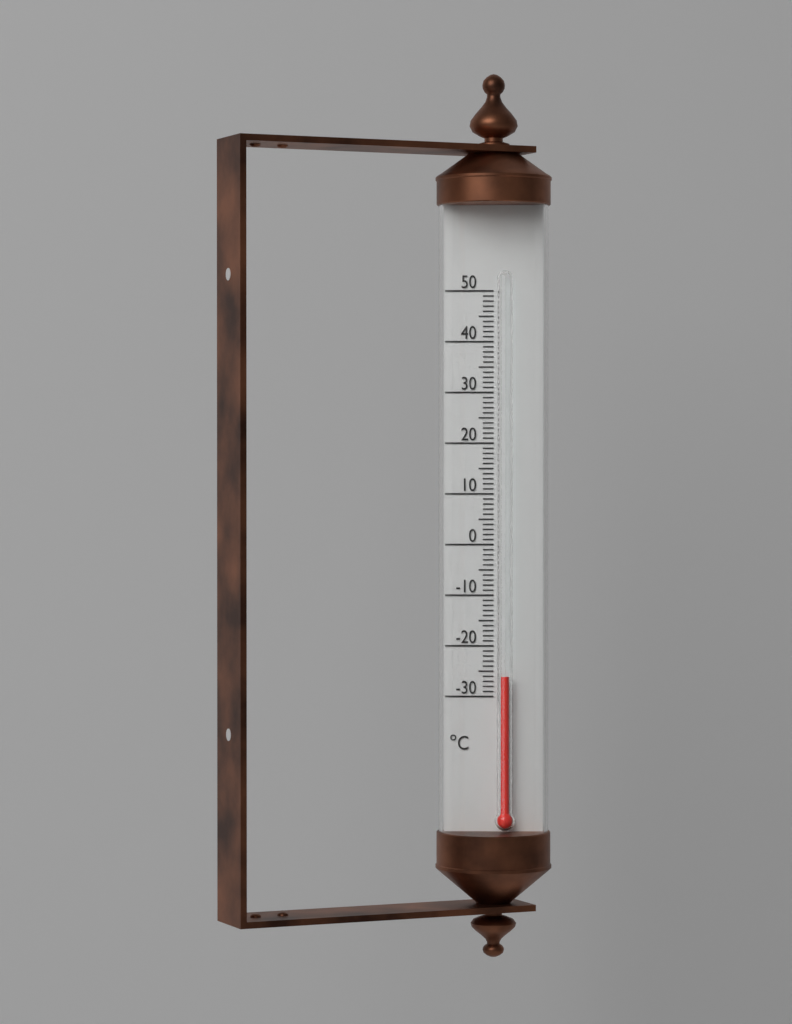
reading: -26 °C
